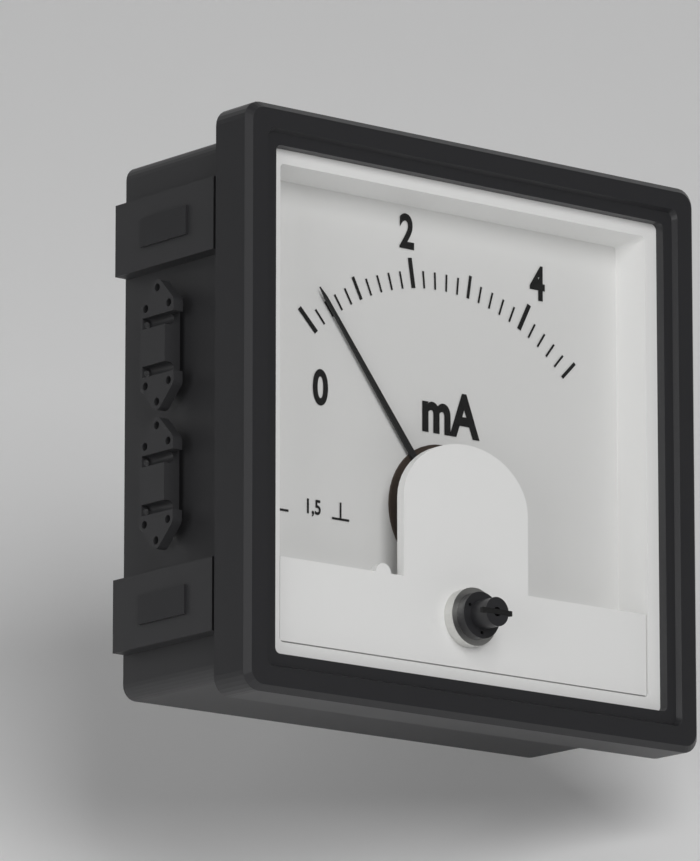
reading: 0.4 mA
